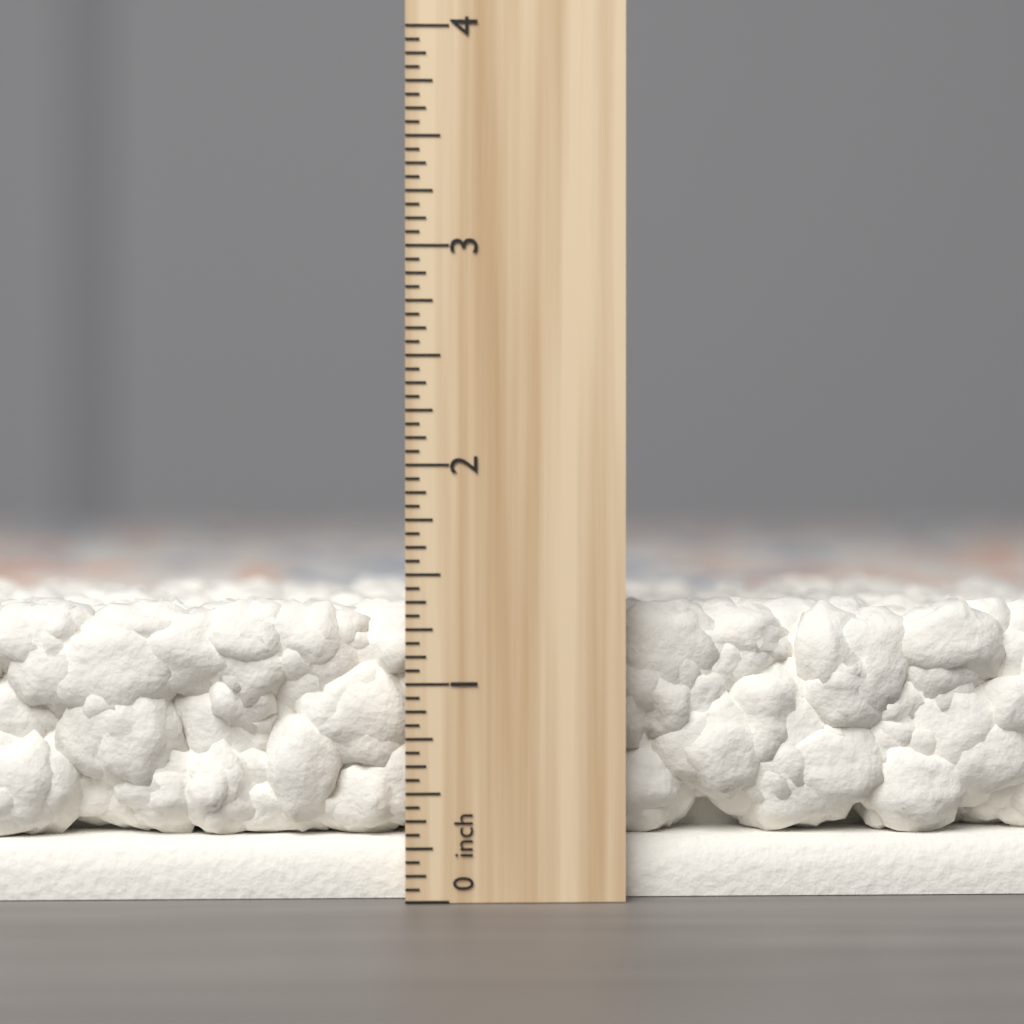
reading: 1.3750 inch
